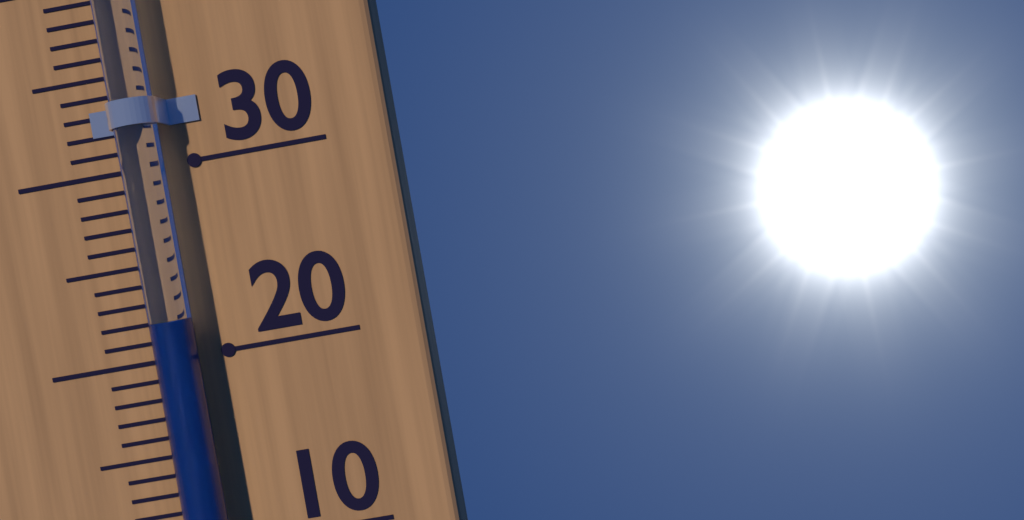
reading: 22 °C
